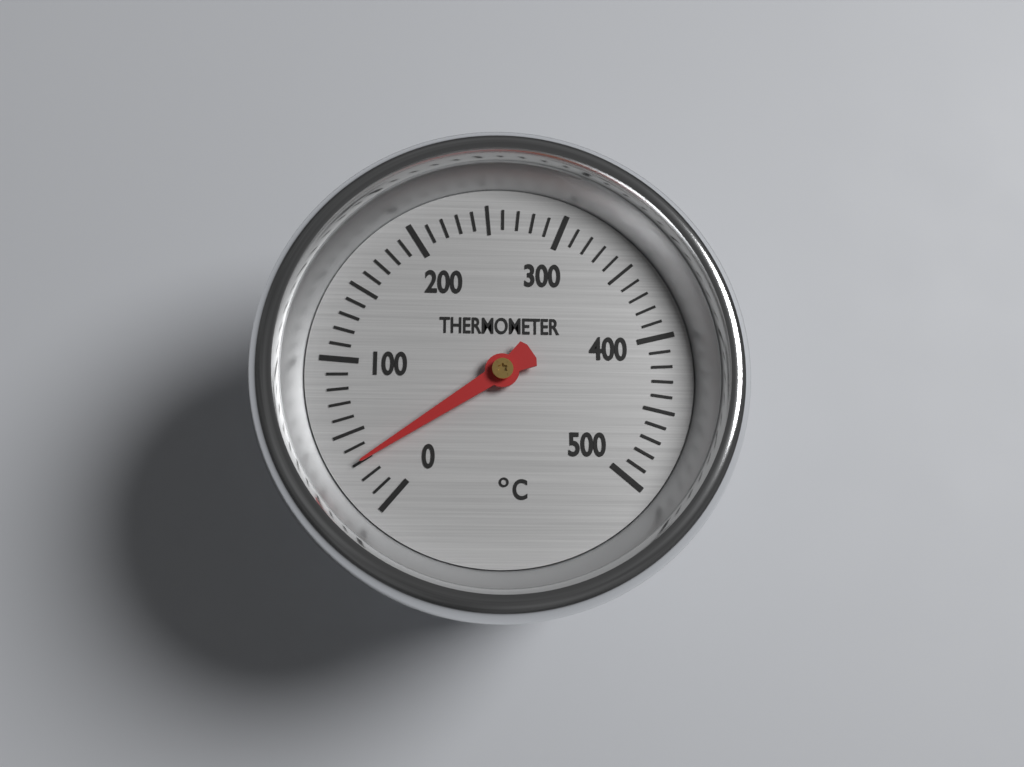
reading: 30 °C
